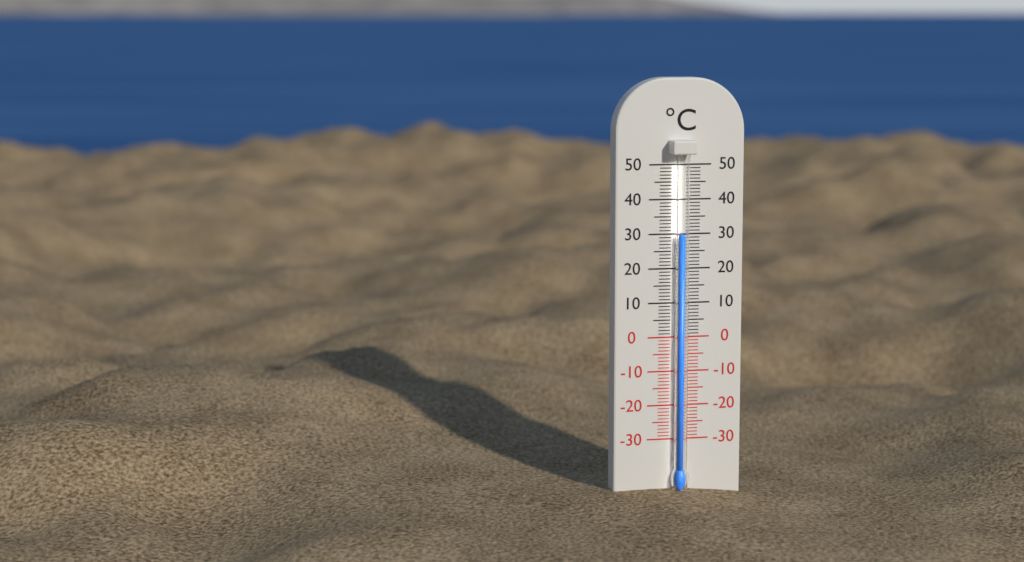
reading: 30 °C
